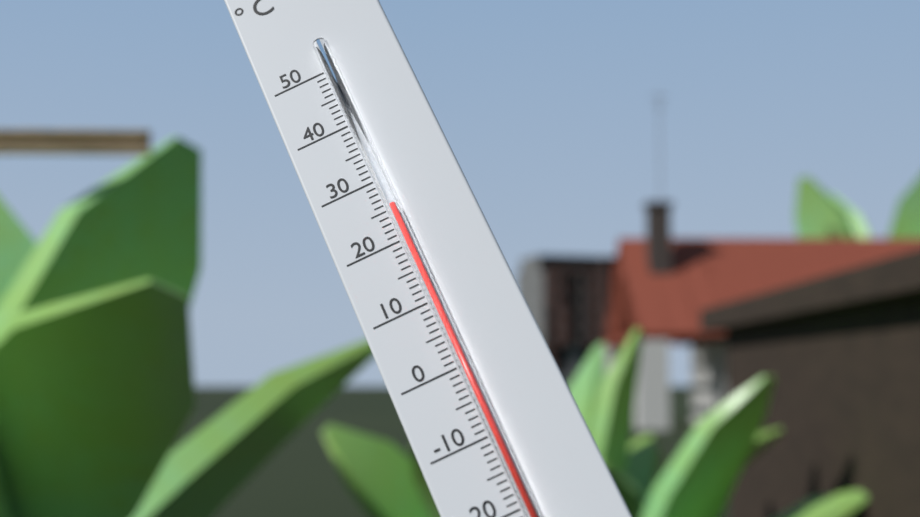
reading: 25 °C
